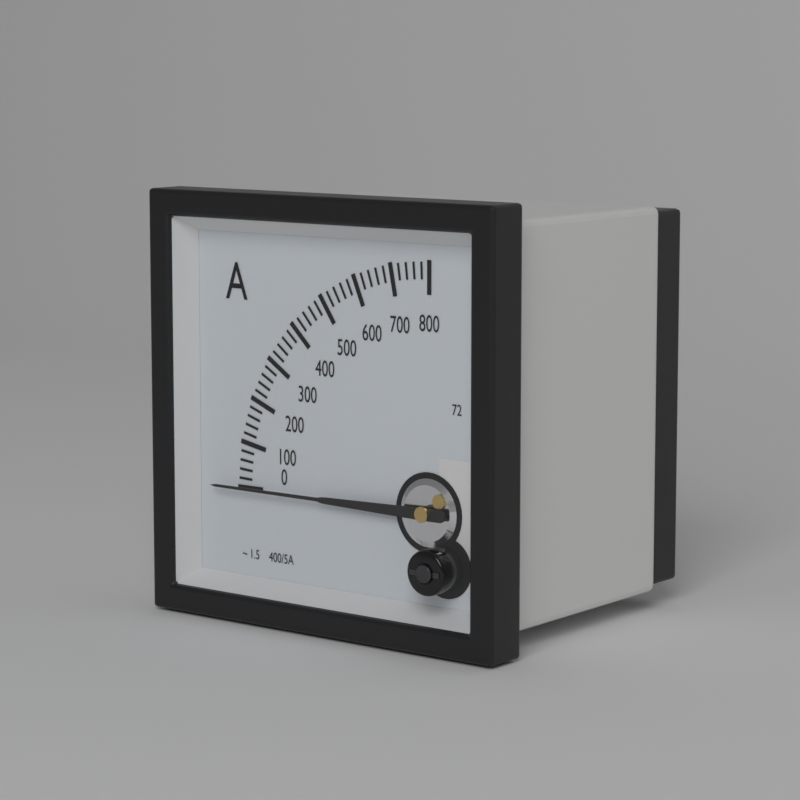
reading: 0 A
